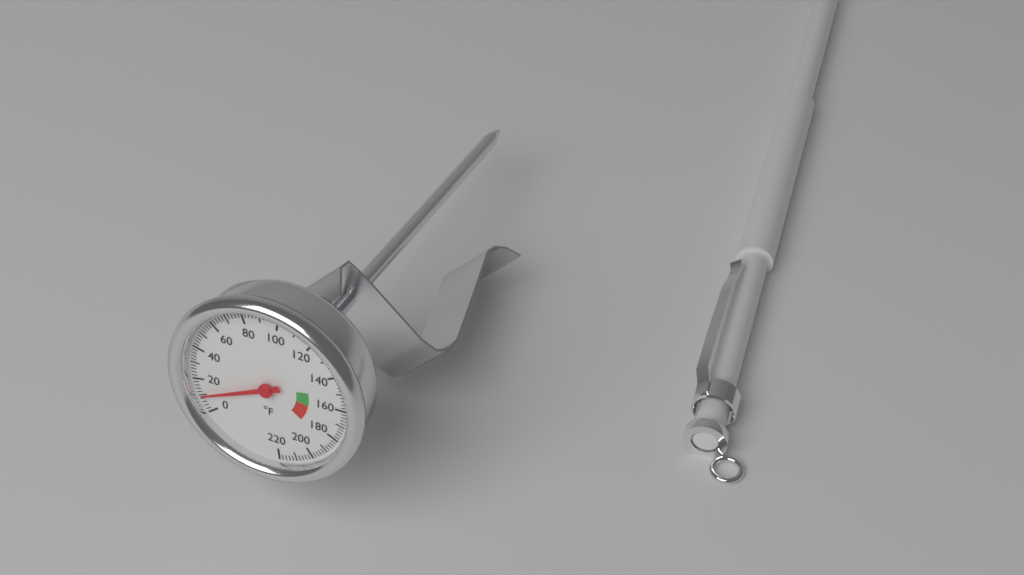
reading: 10 °F
